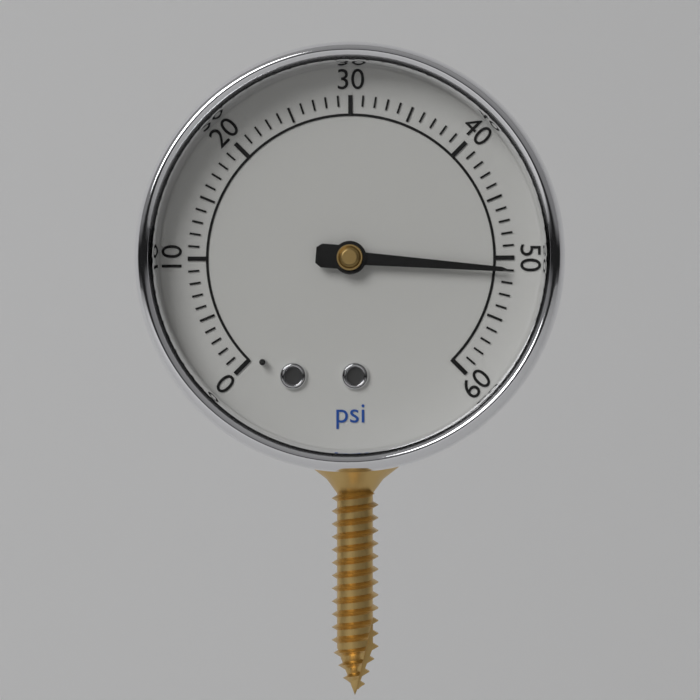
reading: 51 psi
